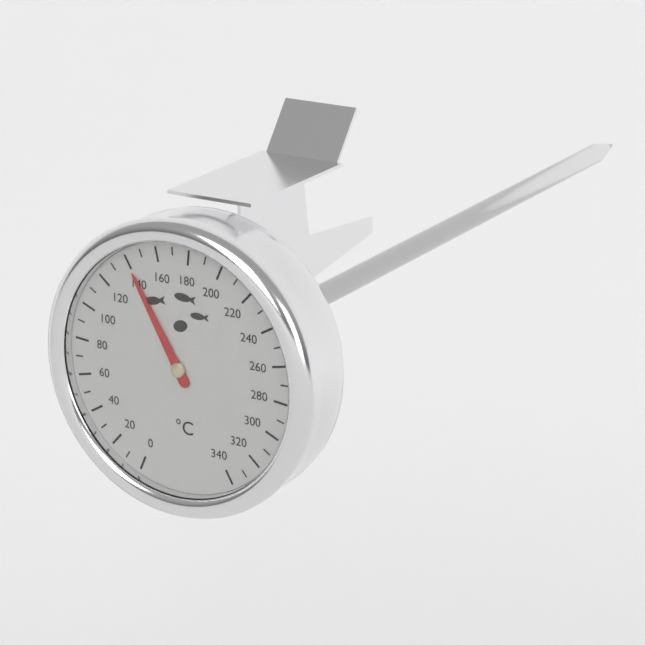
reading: 140 °C
